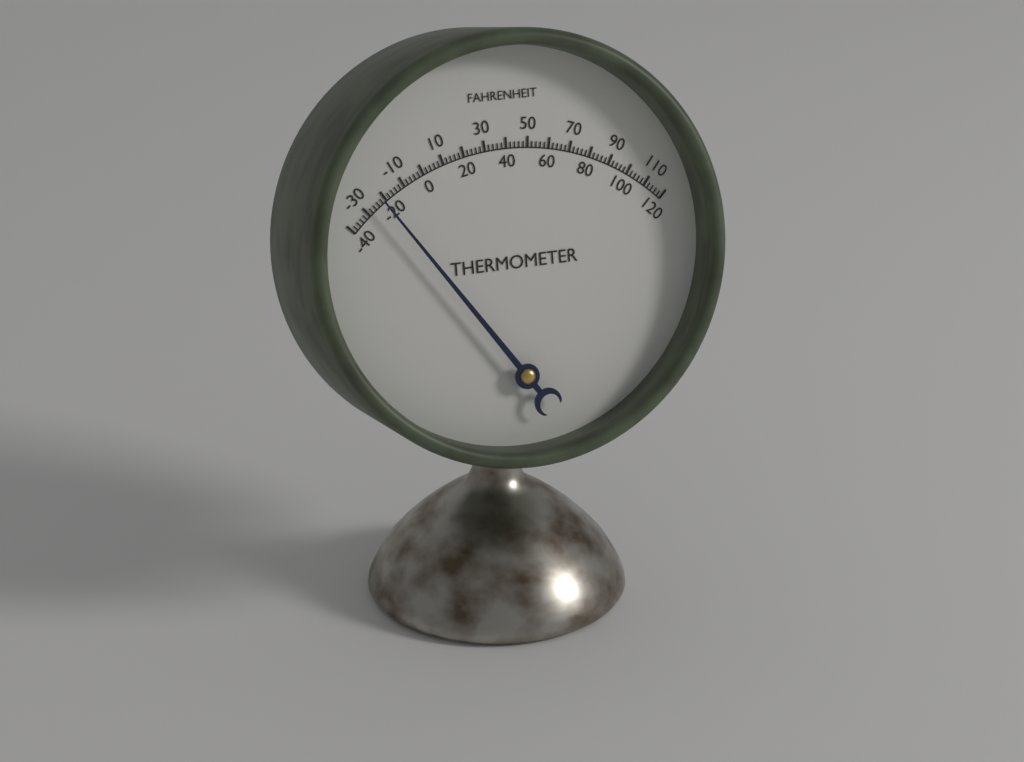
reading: -22 °F
